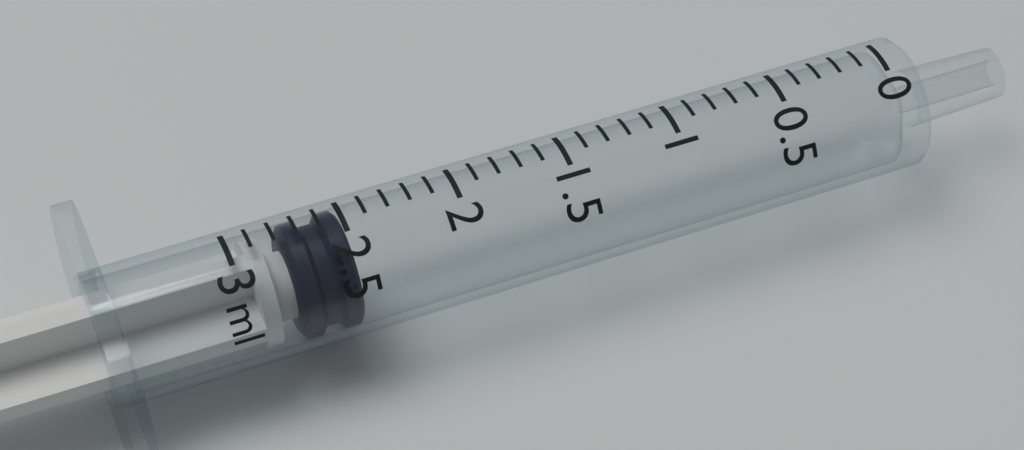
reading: 2.5 ml
